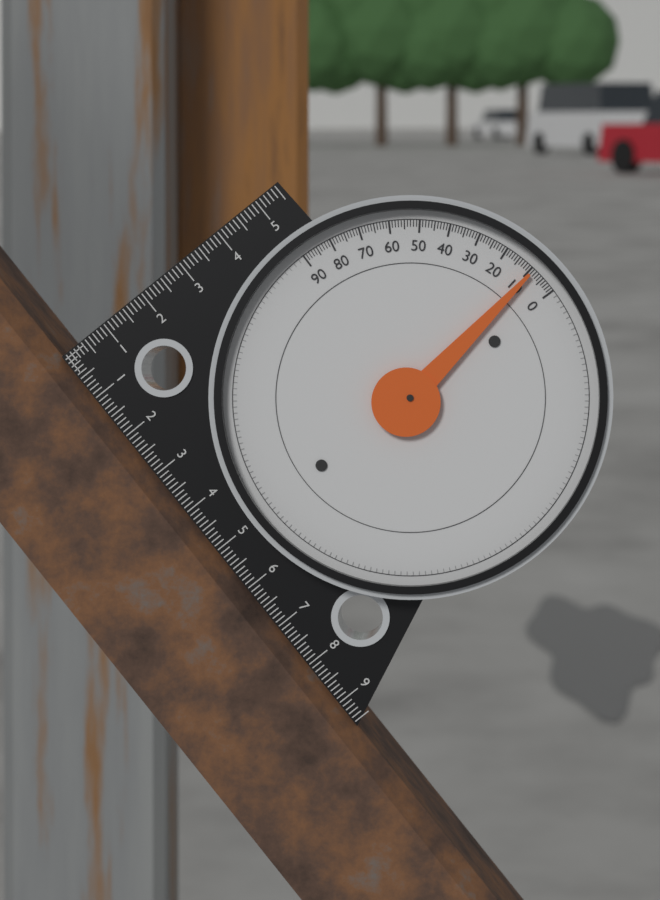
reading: 9 (no unit)
